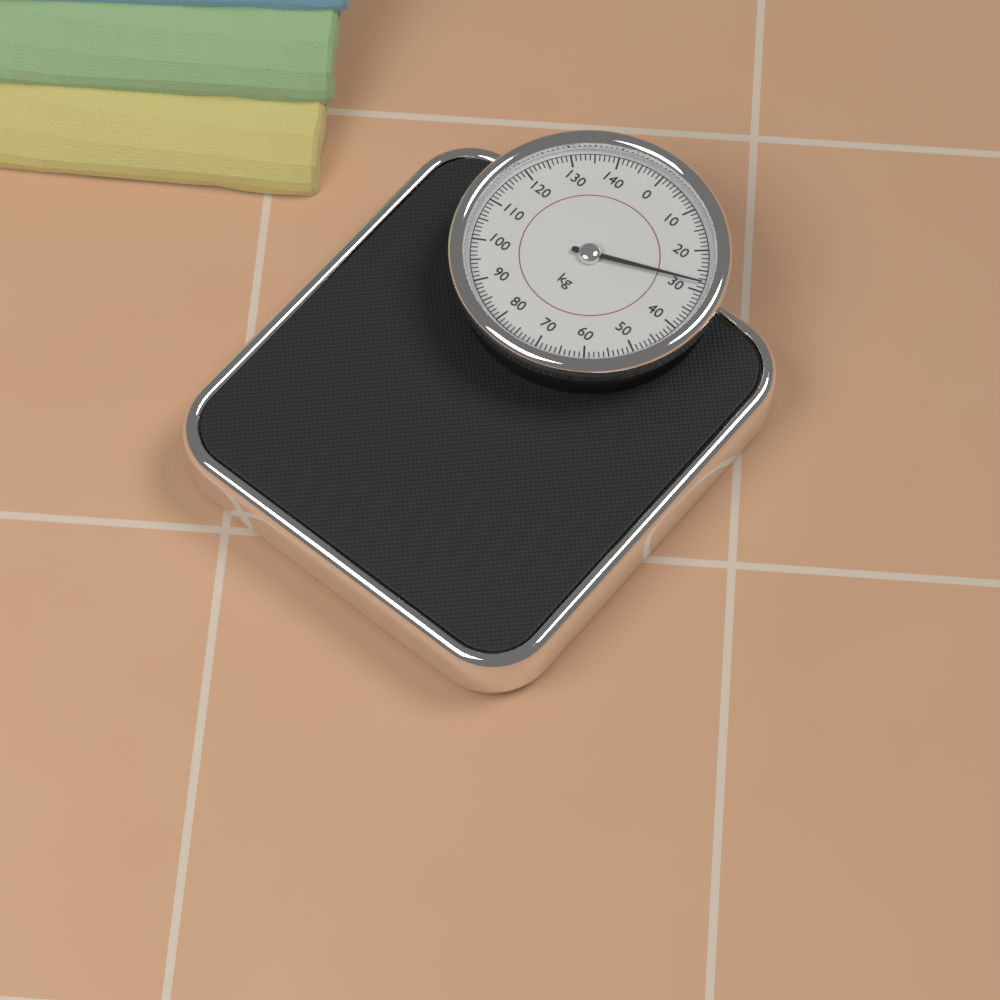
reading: 28 kg
